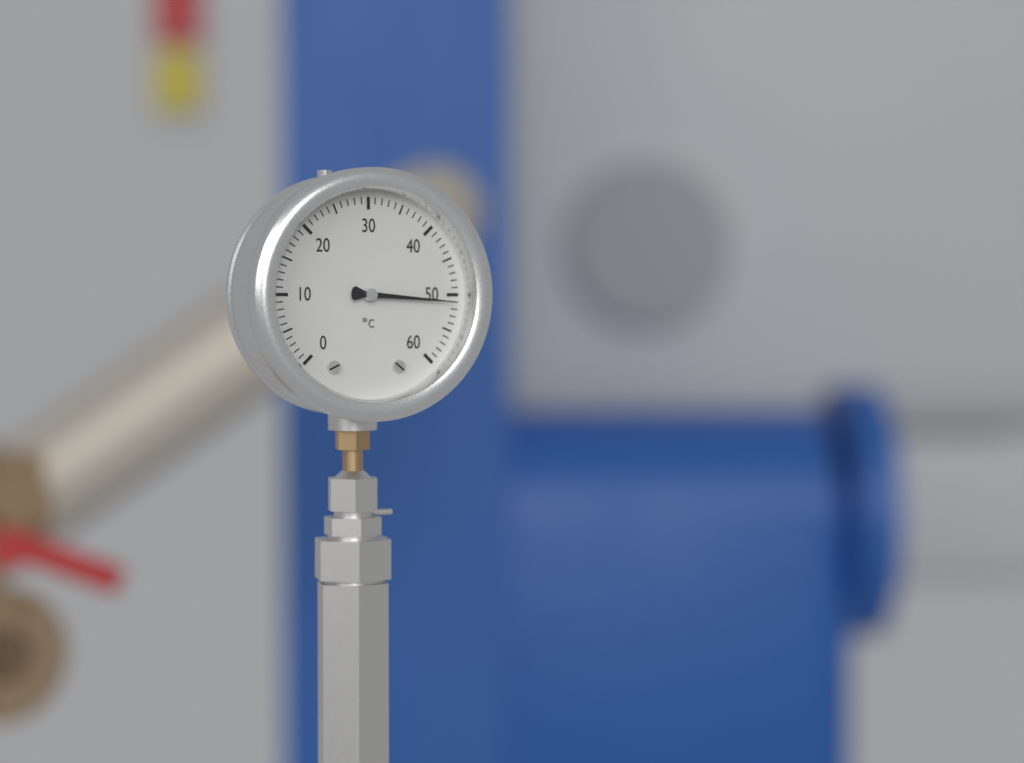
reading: 51 °C
